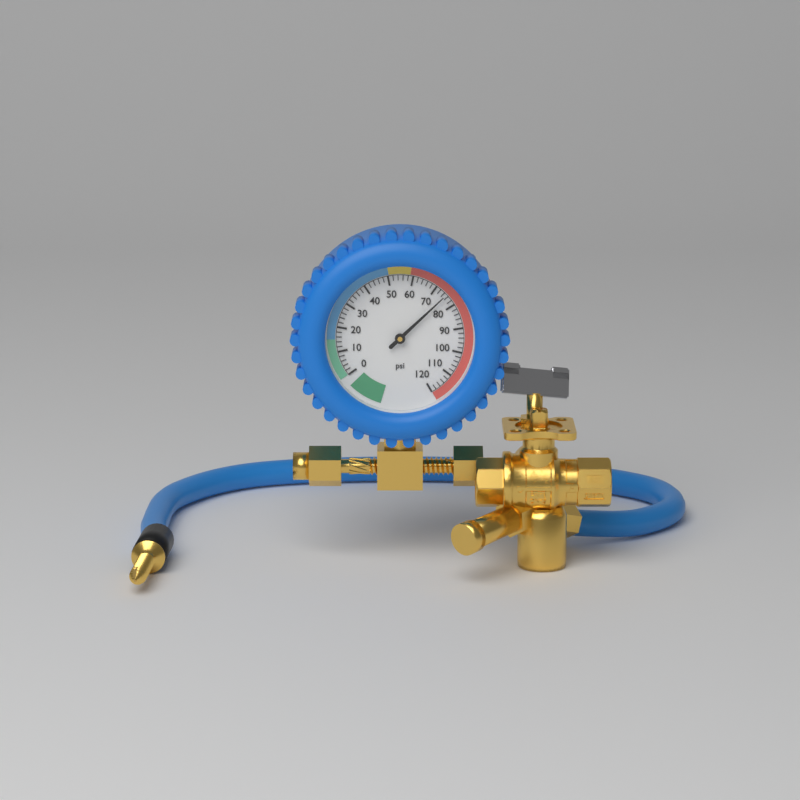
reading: 75 psi
